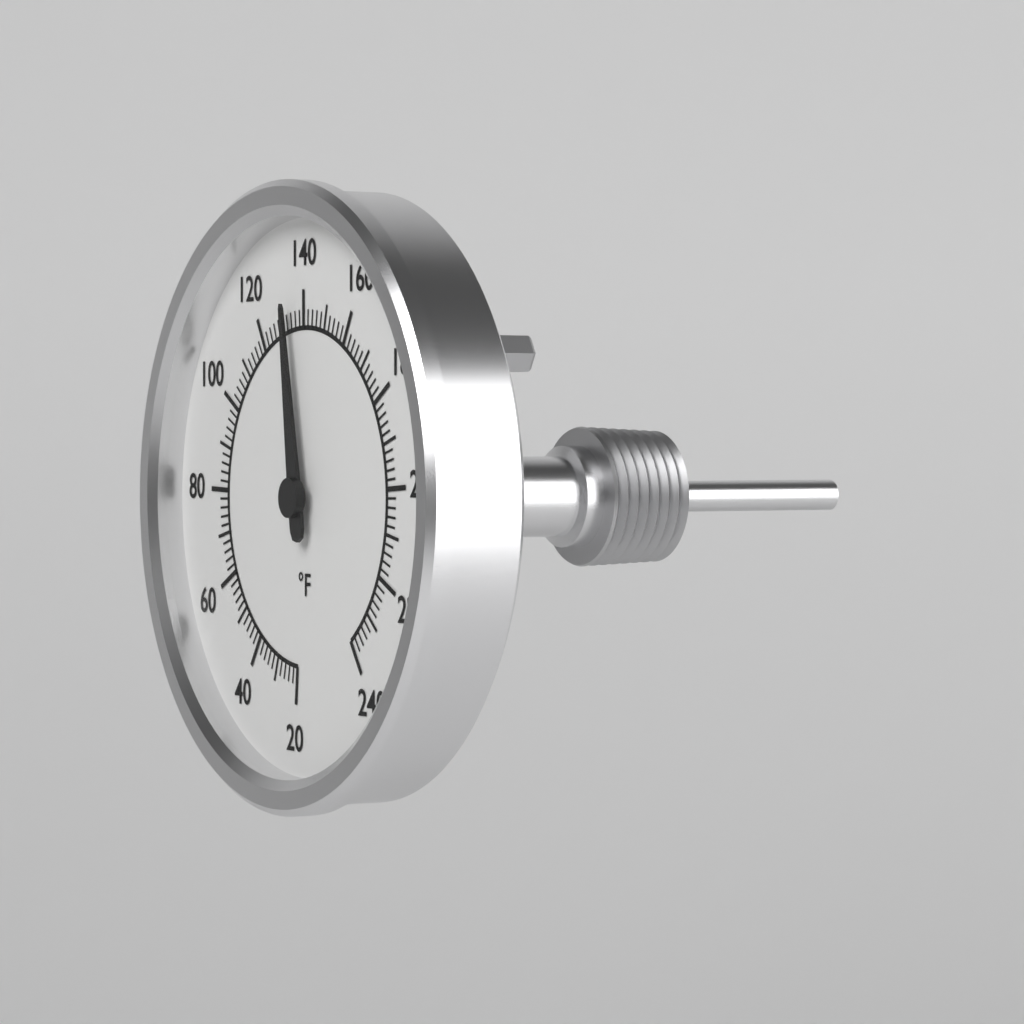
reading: 134 °F
